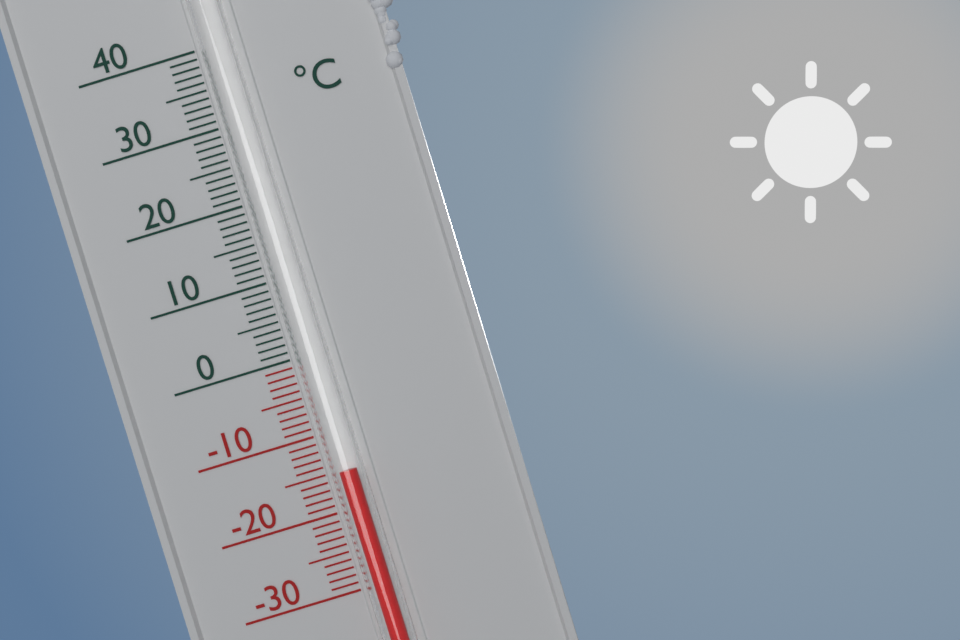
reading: -15 °C
